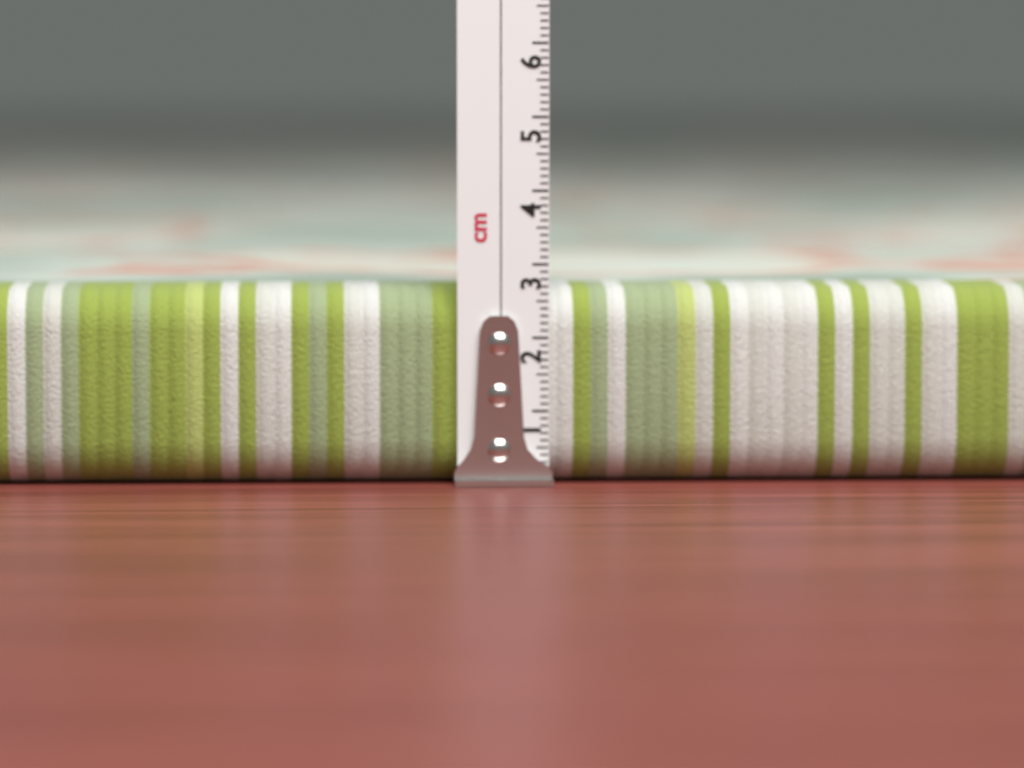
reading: 2.7 cm
